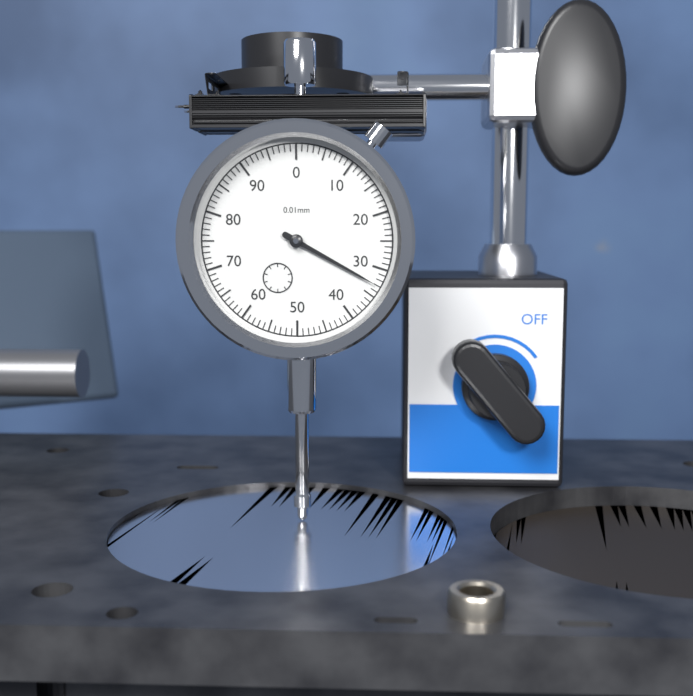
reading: 33 0.01mm
